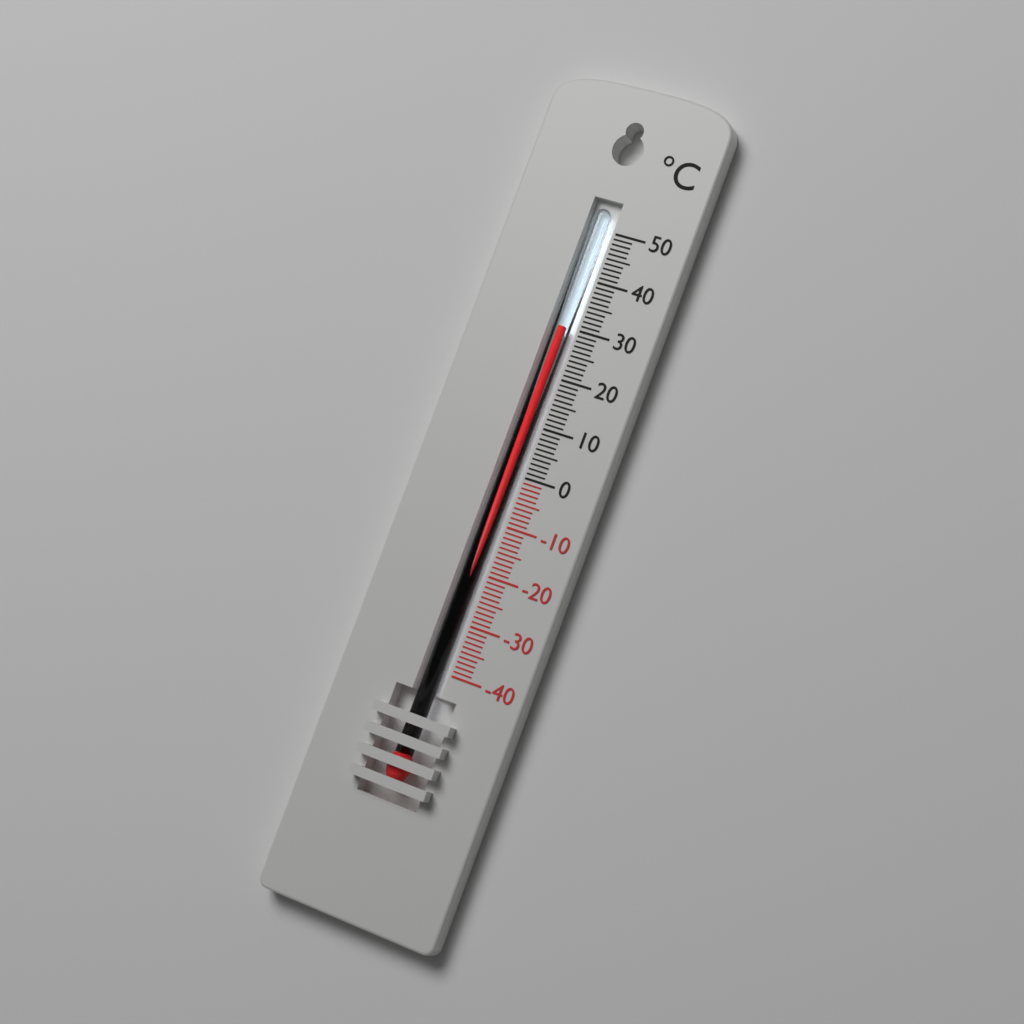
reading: 30 °C
